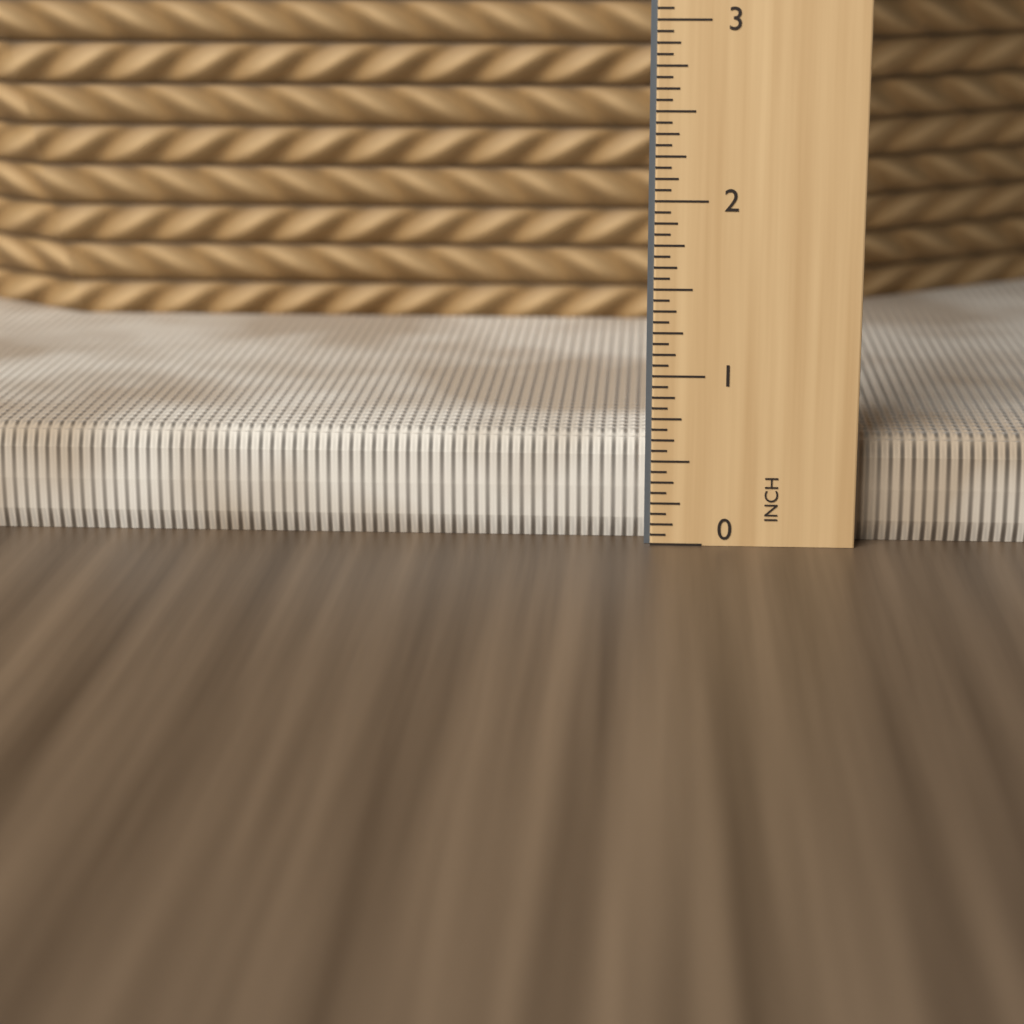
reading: 0.6250 in
